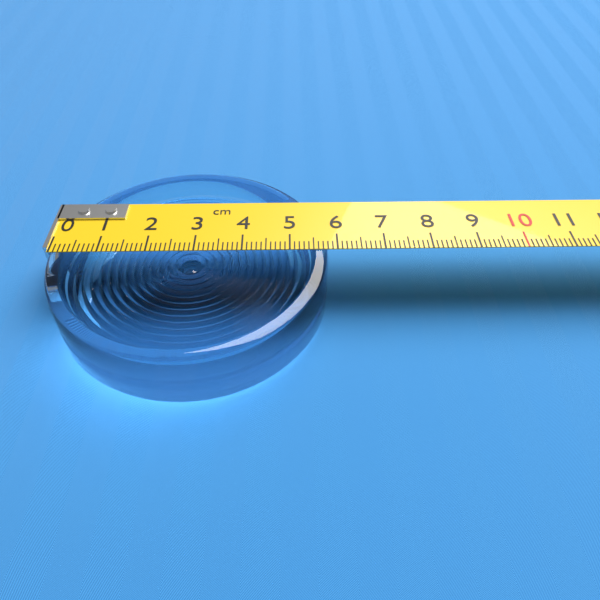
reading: 5.8 cm
